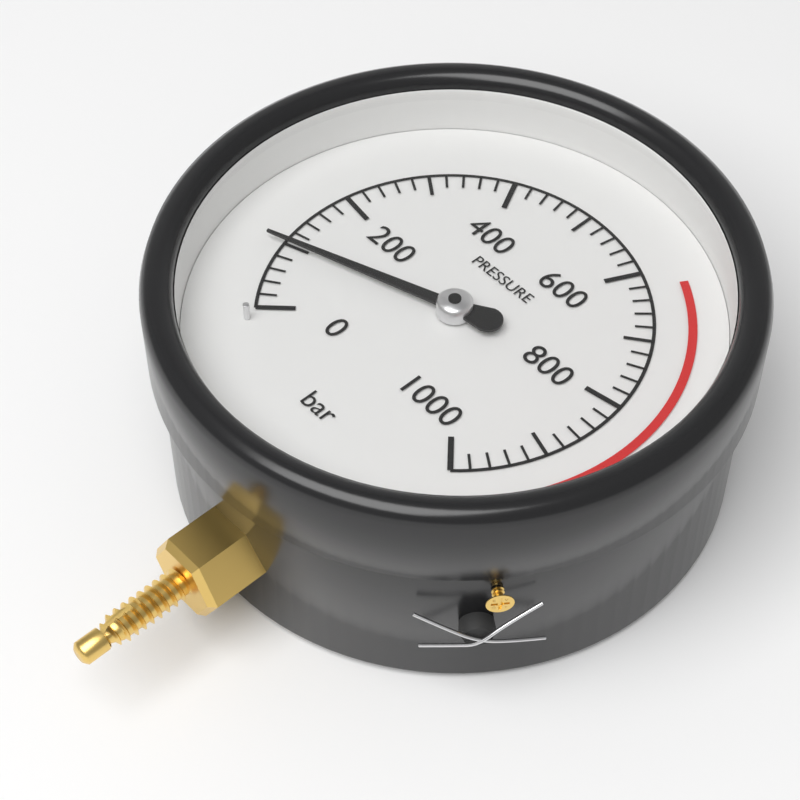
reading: 100 bar
